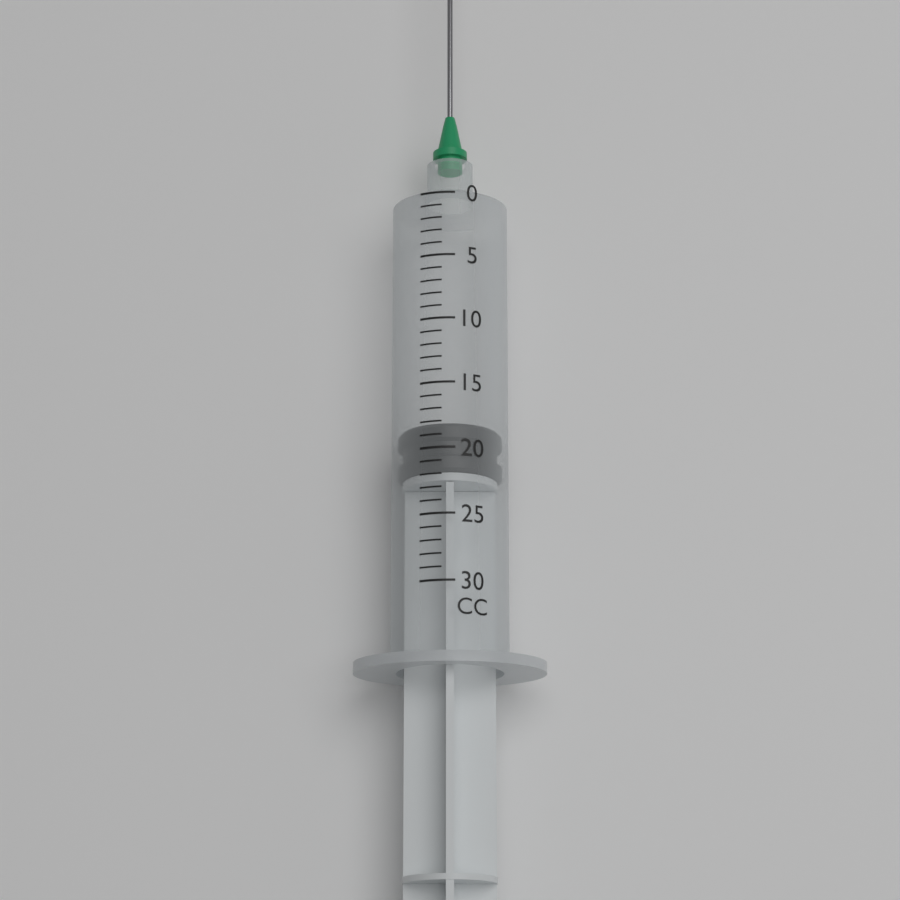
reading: 18 cc
